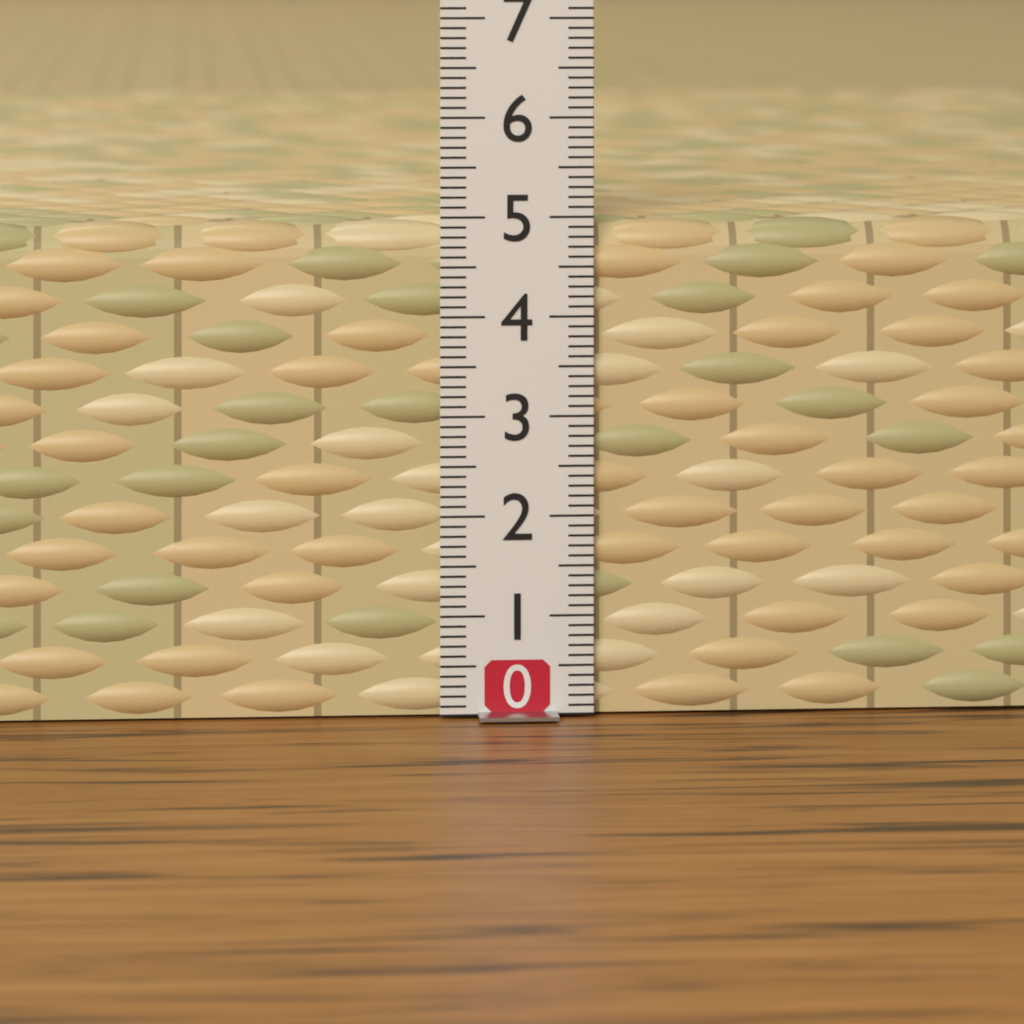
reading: 5.0 (no unit)
